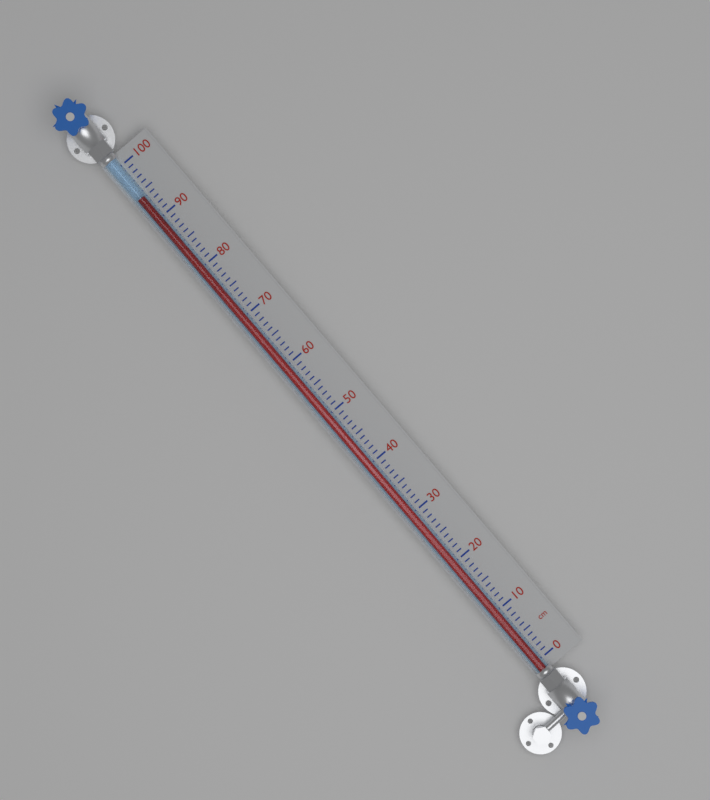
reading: 94 cm
